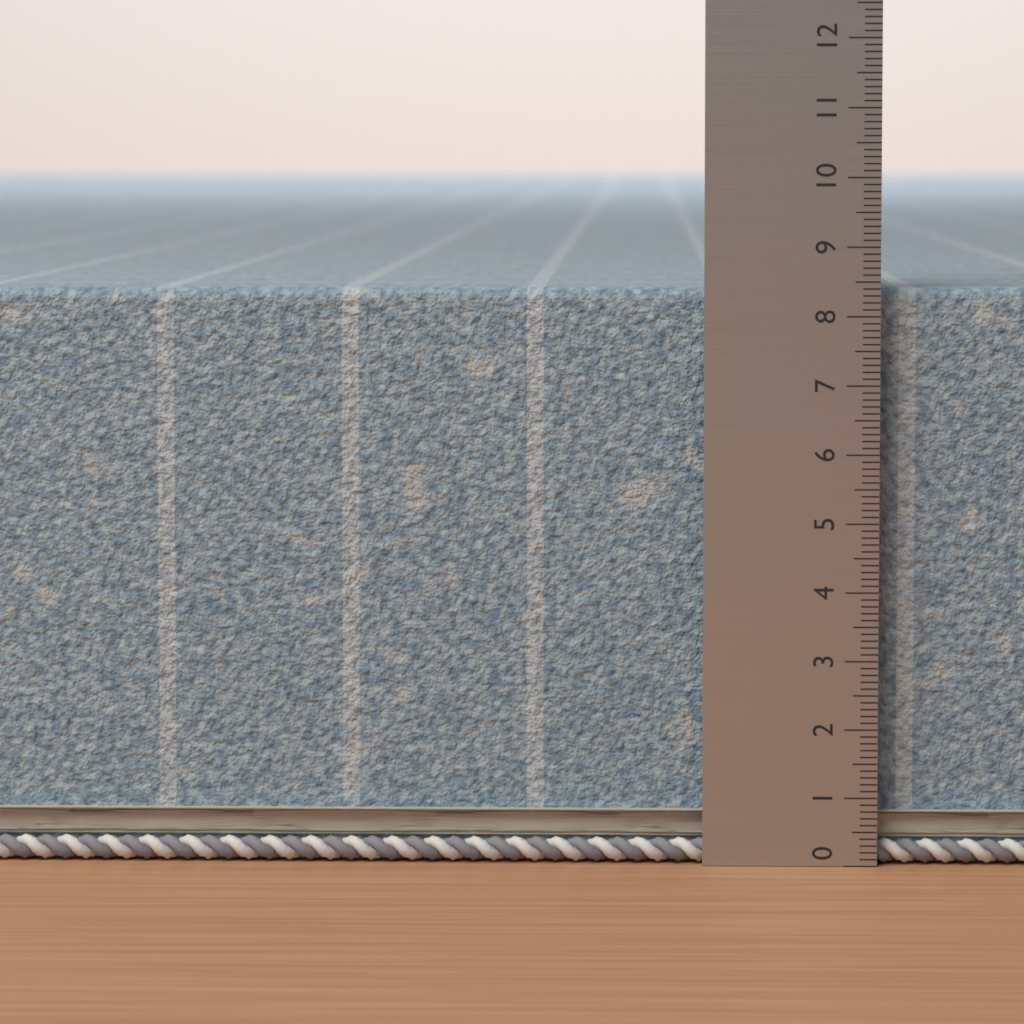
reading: 8.4 (no unit)
